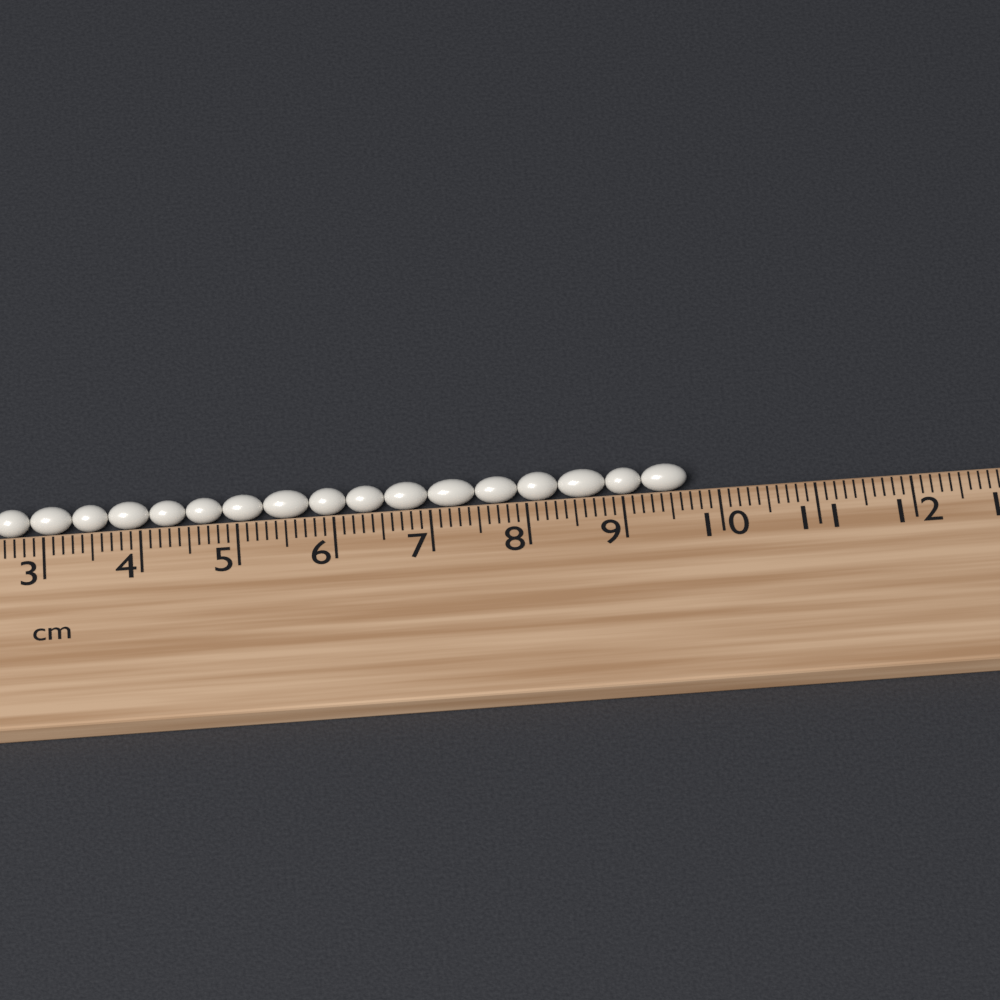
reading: 9.7 cm
